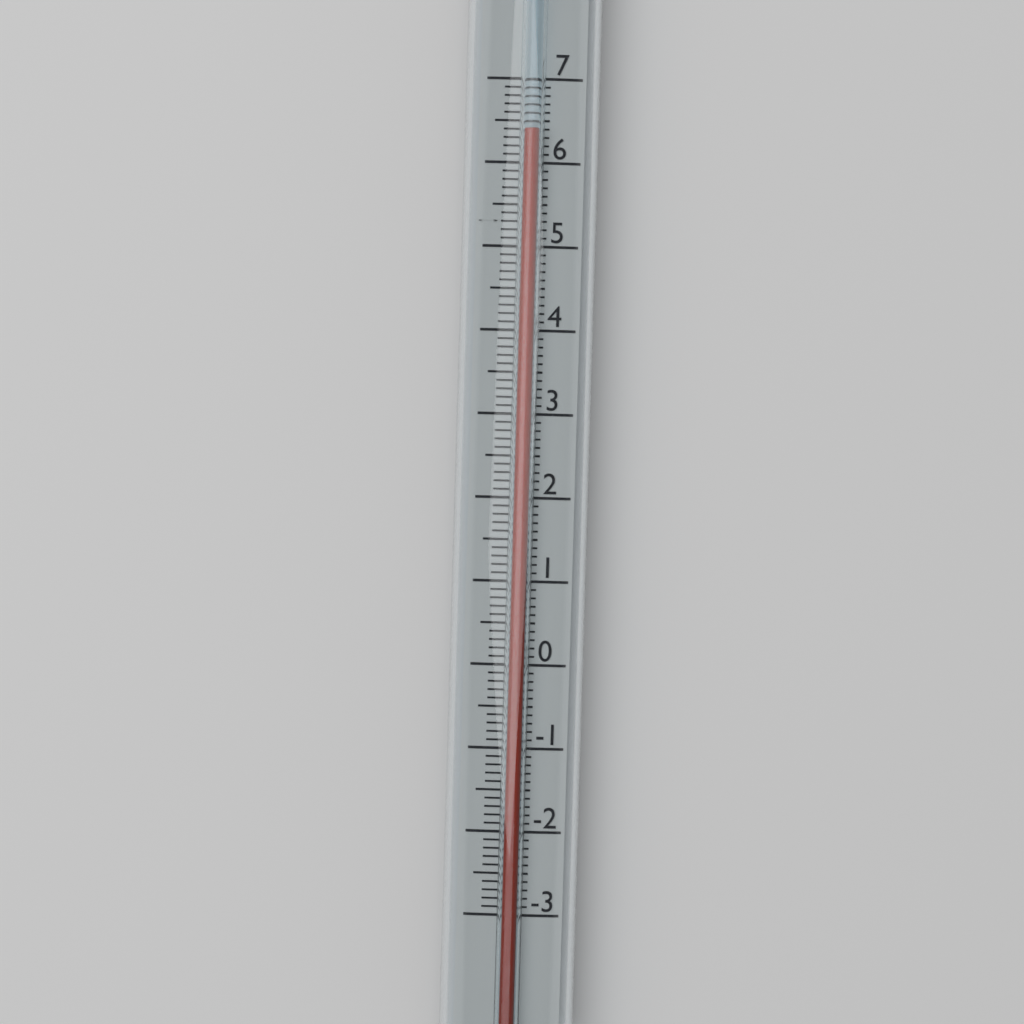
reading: 6.4 (no unit)
